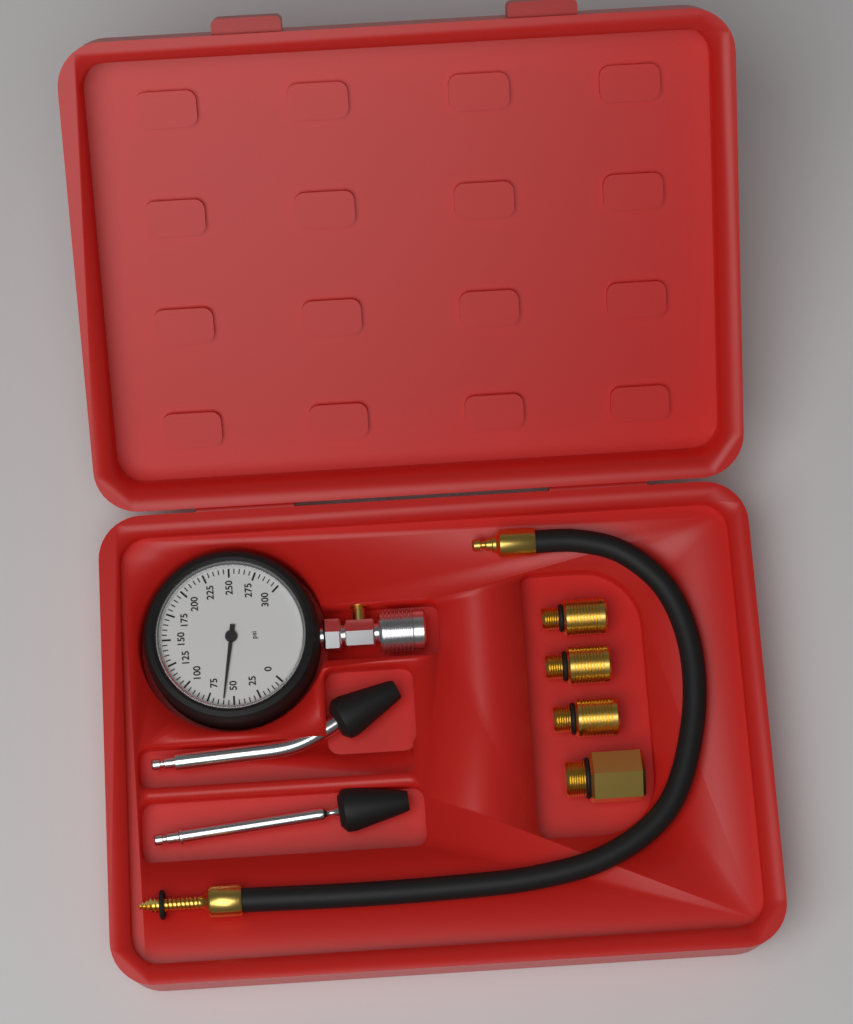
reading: 60 psi
